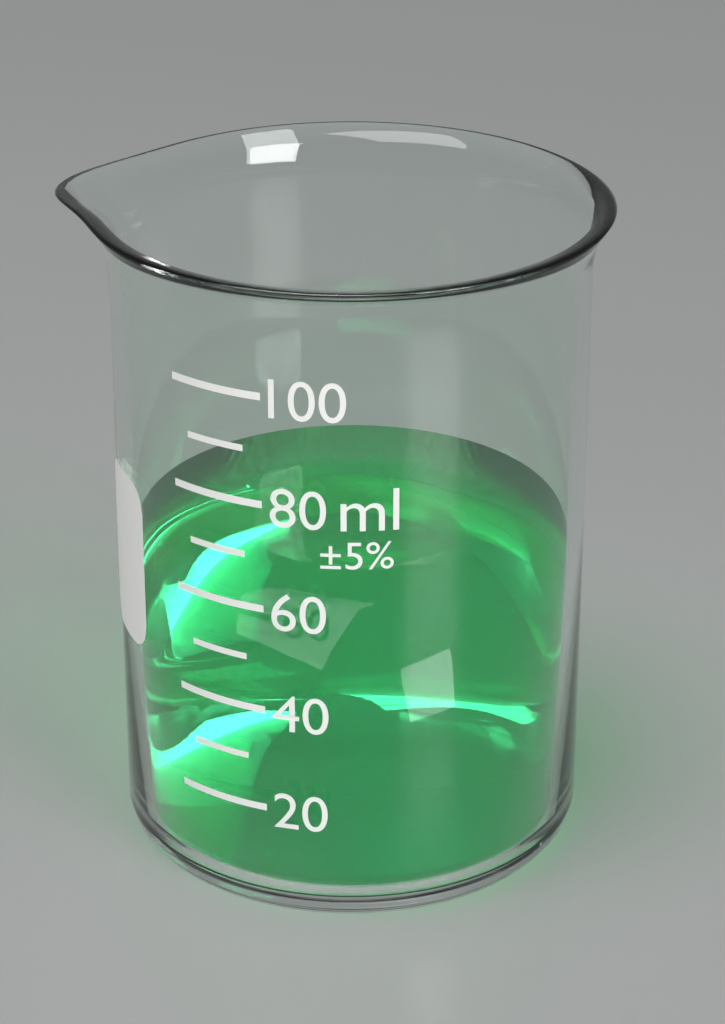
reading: 60 ml
